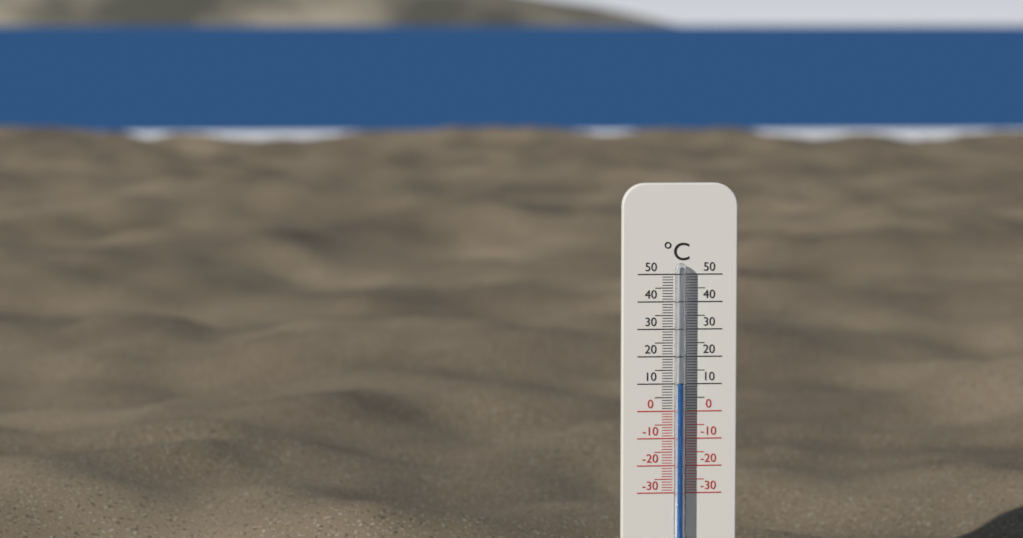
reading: 10 °C
